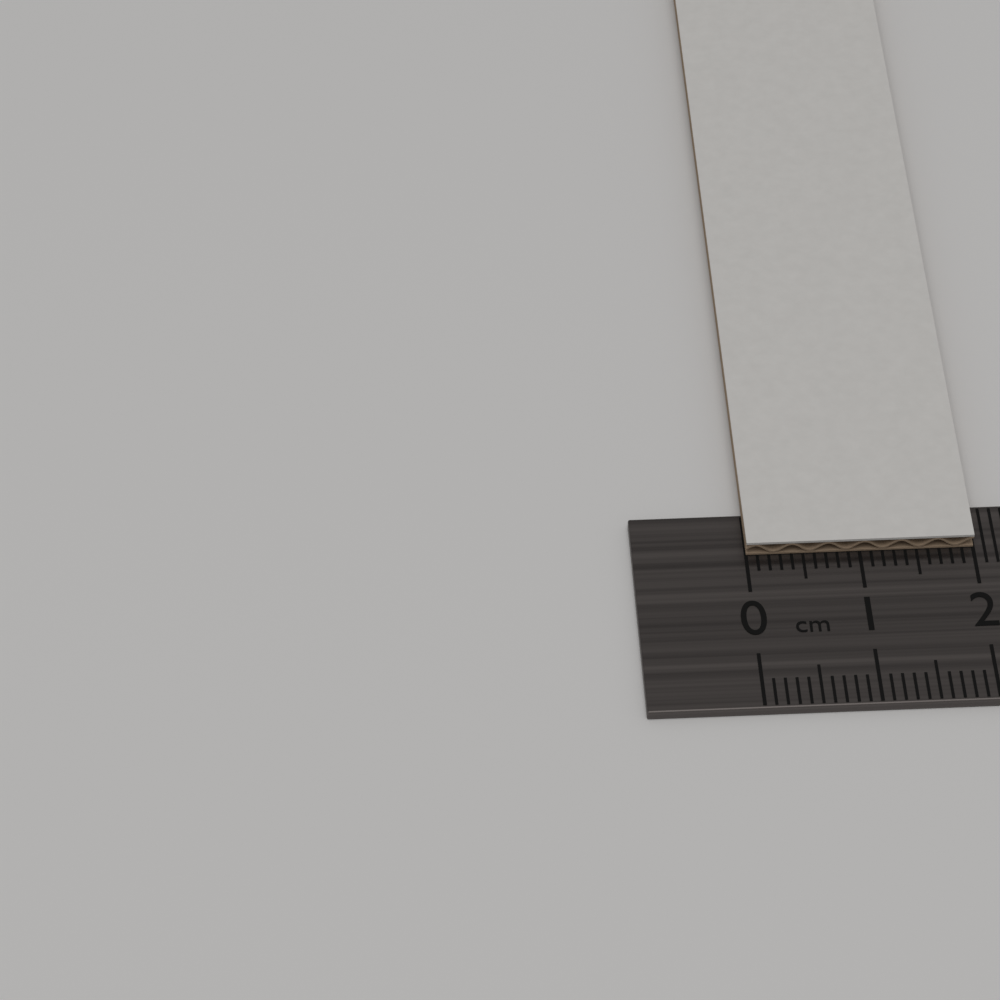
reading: 2.0 cm
